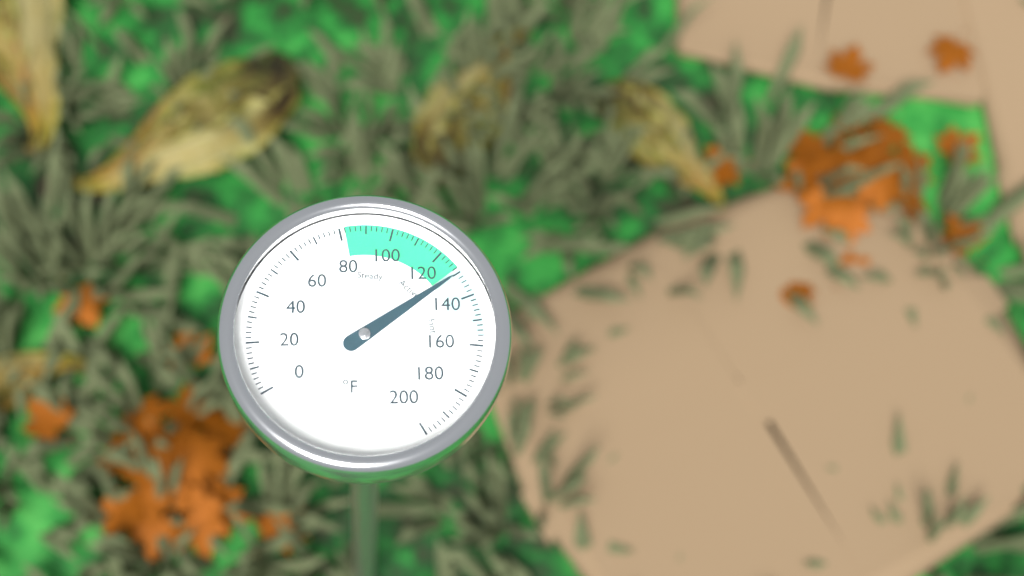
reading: 130 °F
